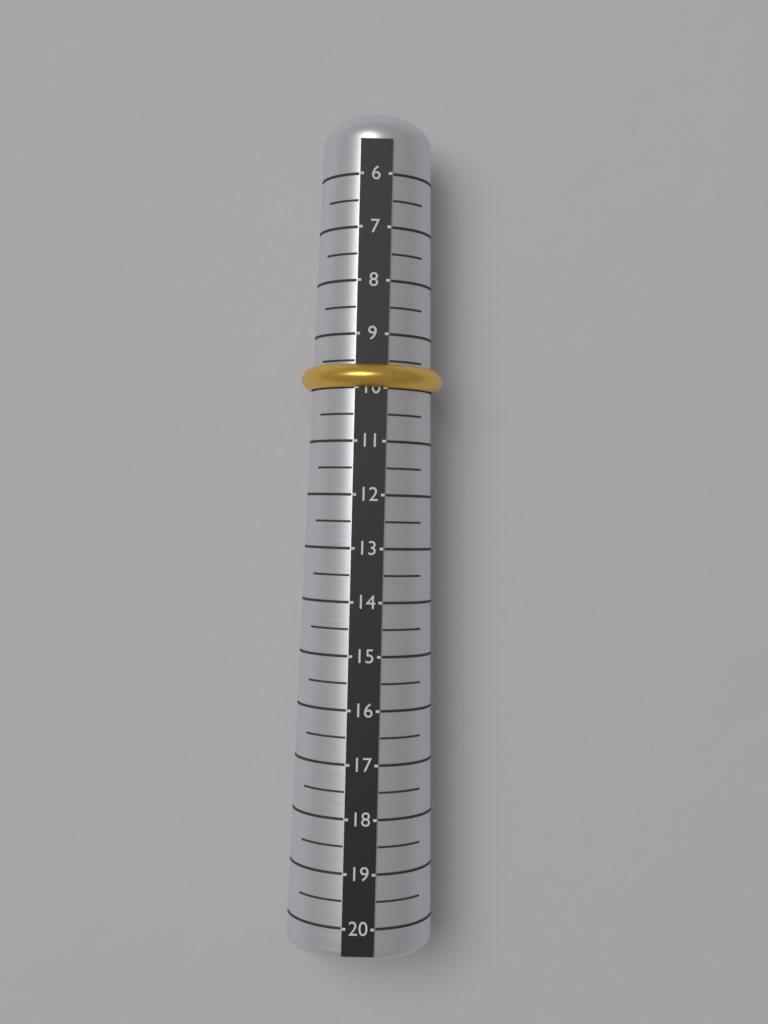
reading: 10.0 (no unit)
